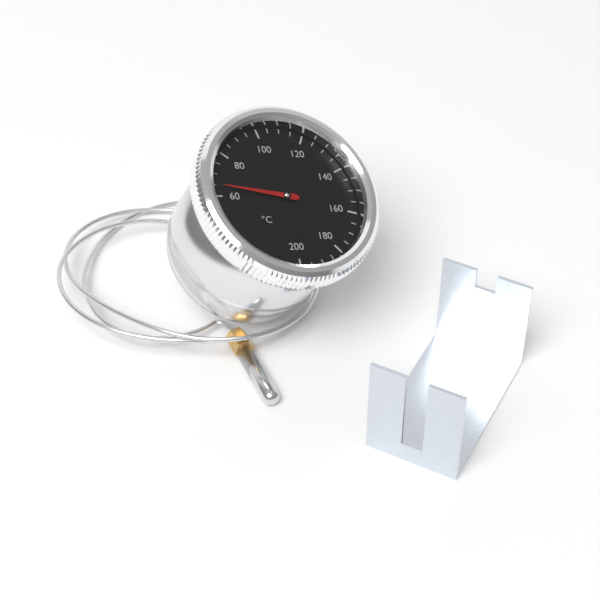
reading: 65 °C
